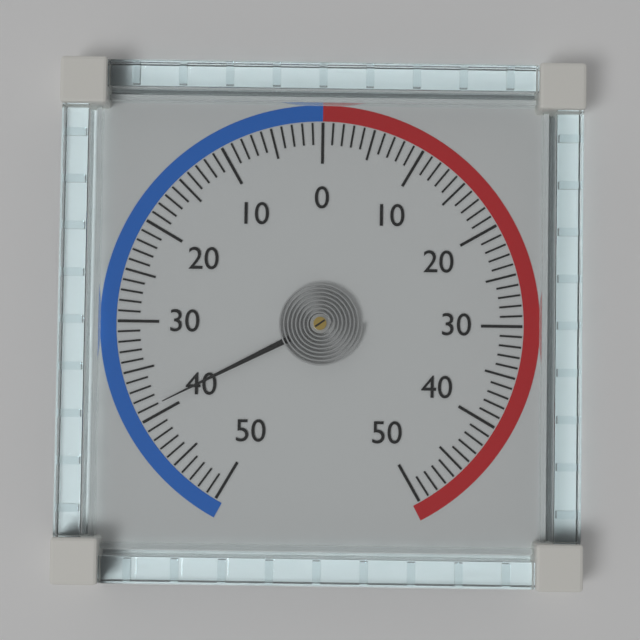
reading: -39 (no unit)
